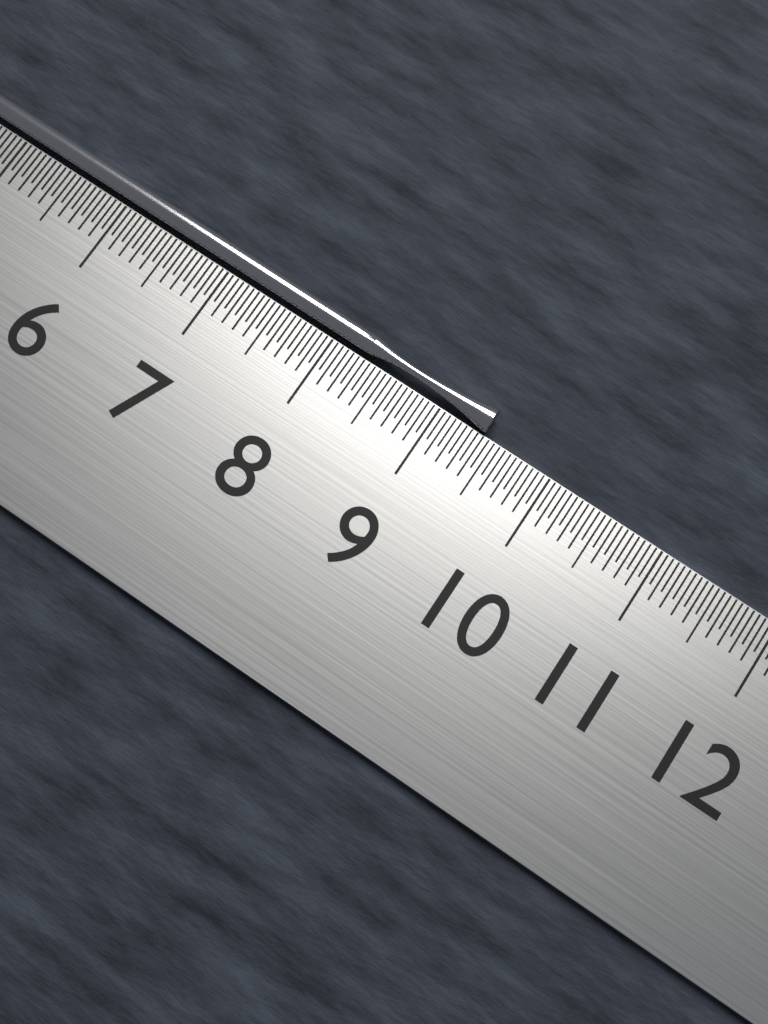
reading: 9.40 cm
